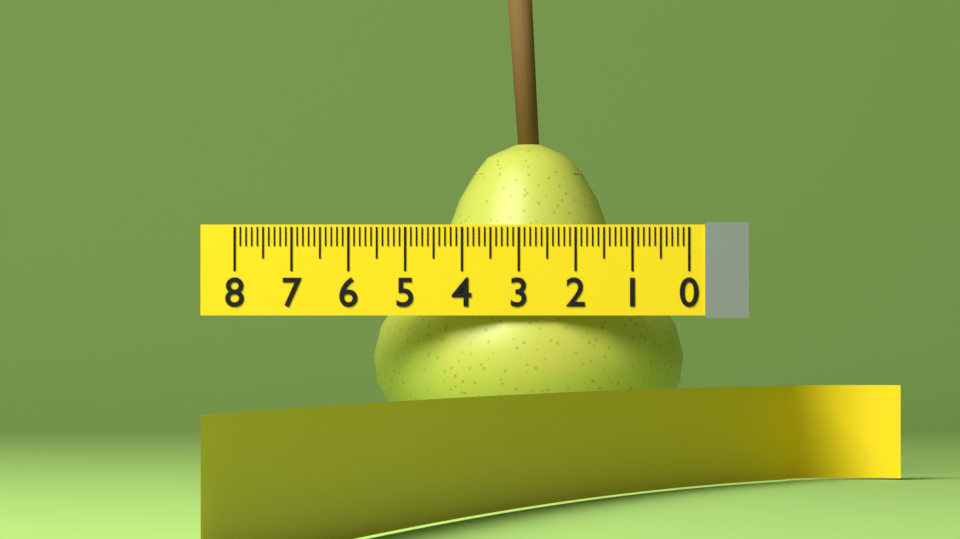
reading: 5.6 (no unit)
